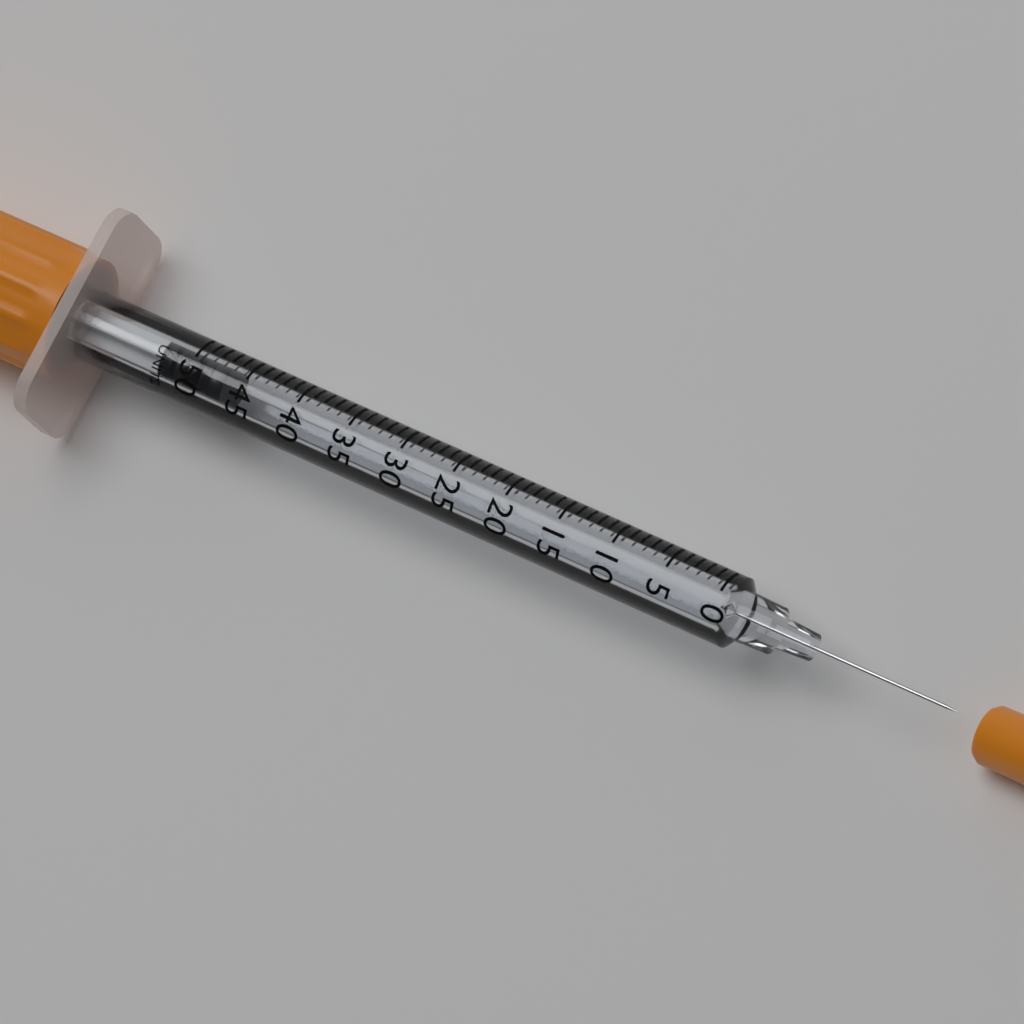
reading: 47 UNITS
